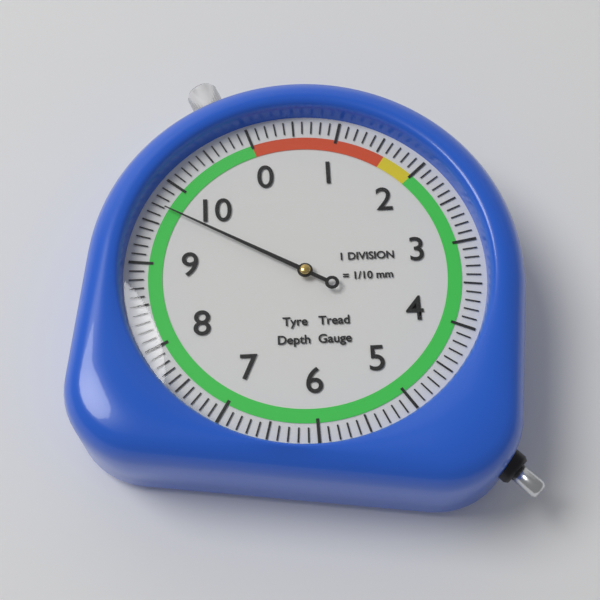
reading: 9.7 mm
